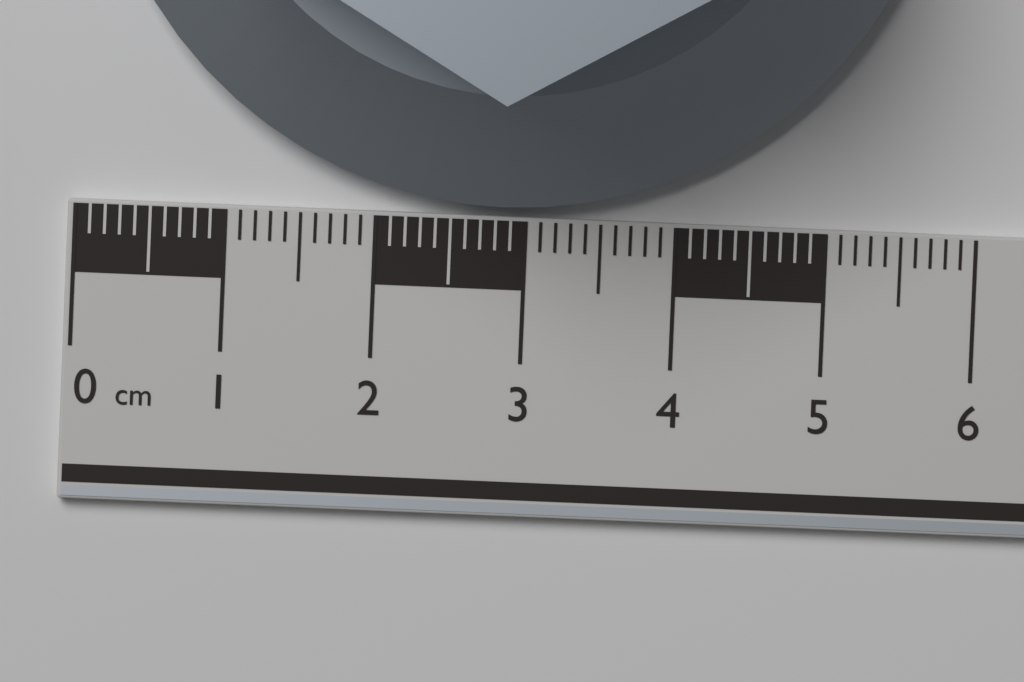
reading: 5.7 cm
